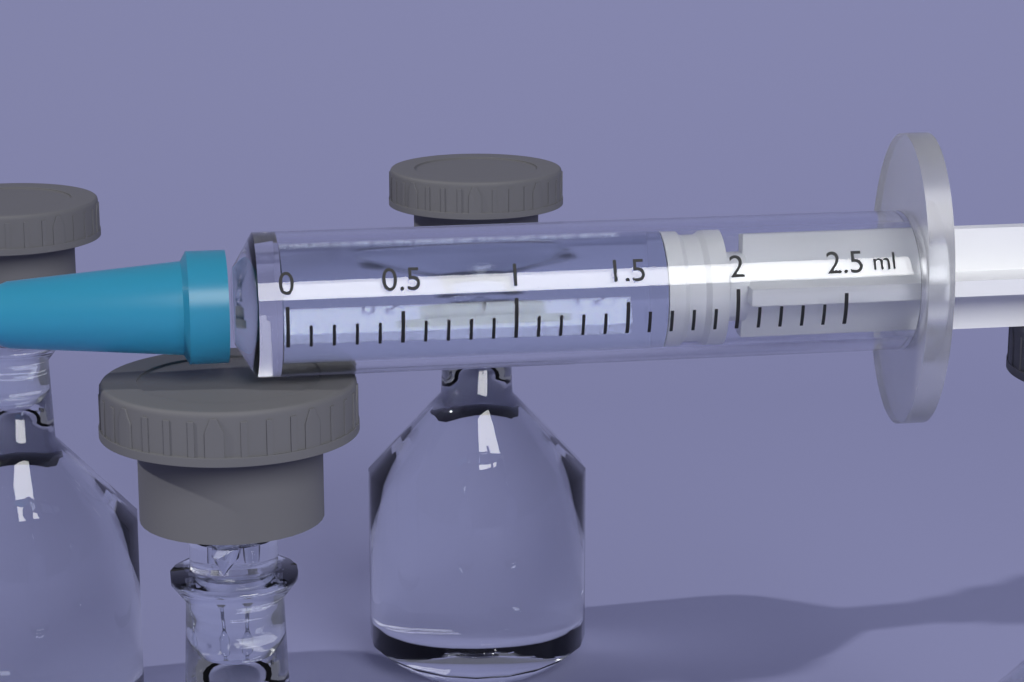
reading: 1.7 ml
